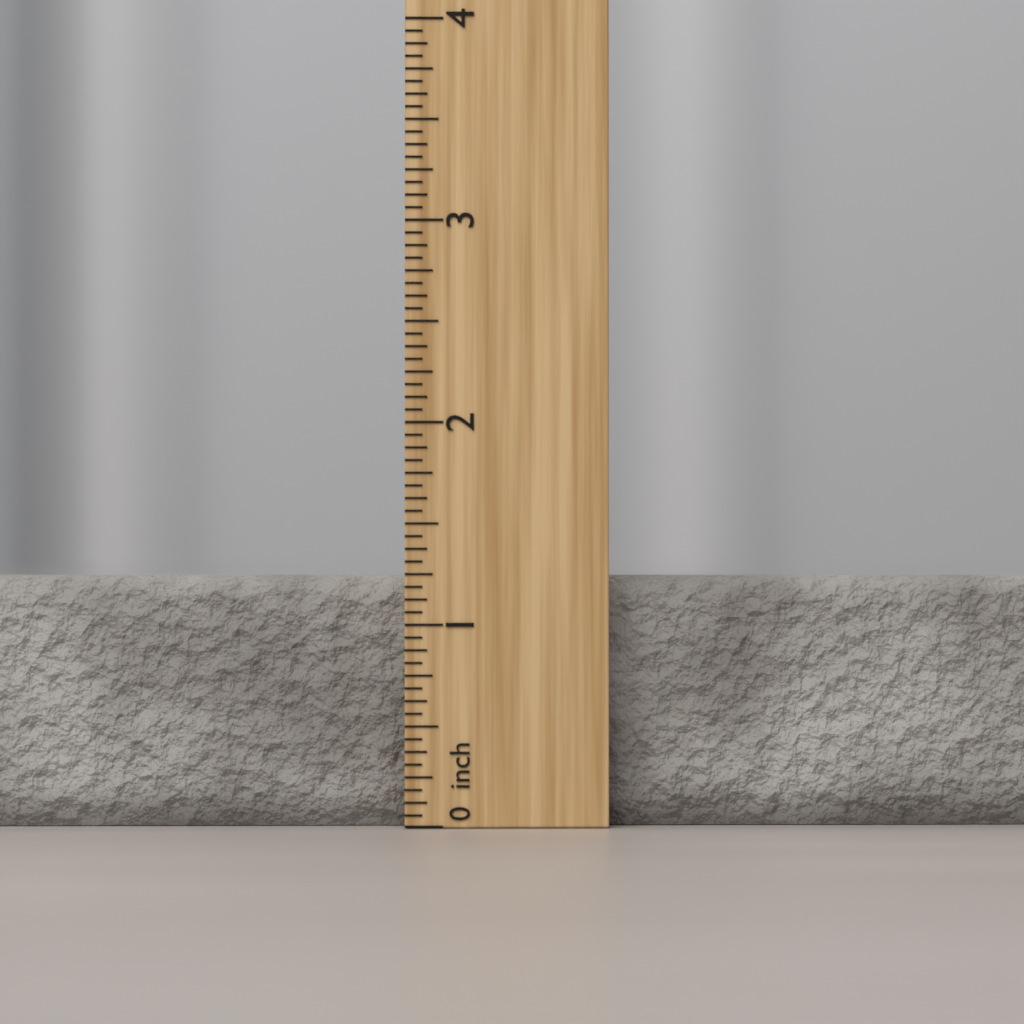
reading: 1.2500 inch
